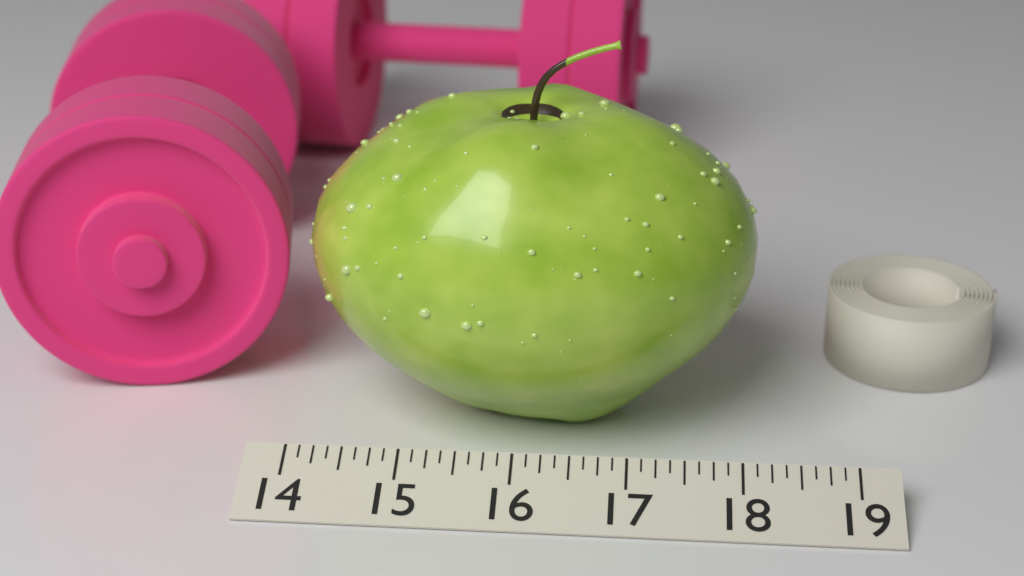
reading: 18.125 (no unit)
